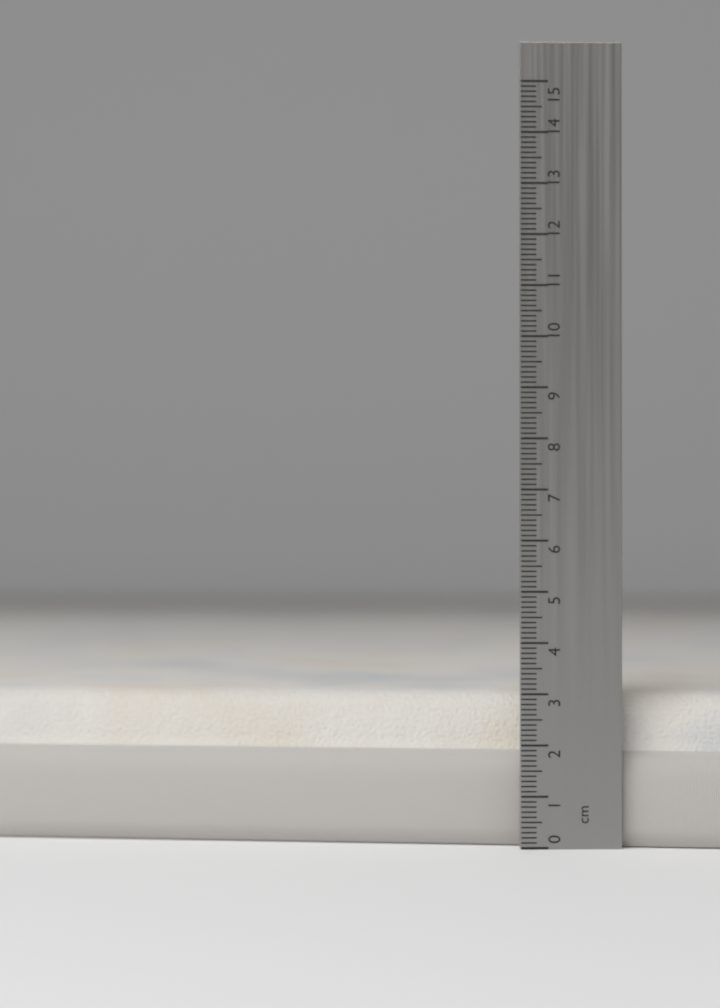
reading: 3.0 cm
